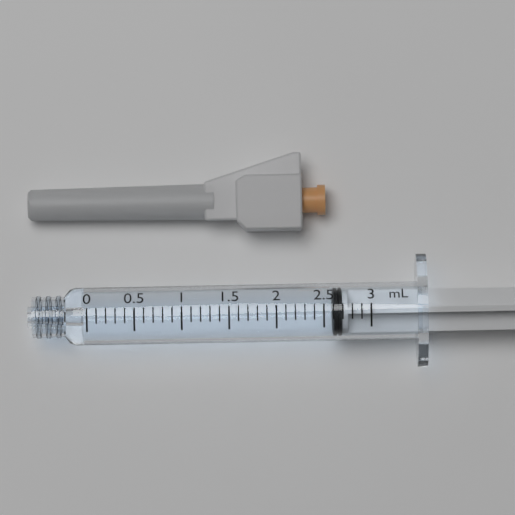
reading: 2.6 ml
